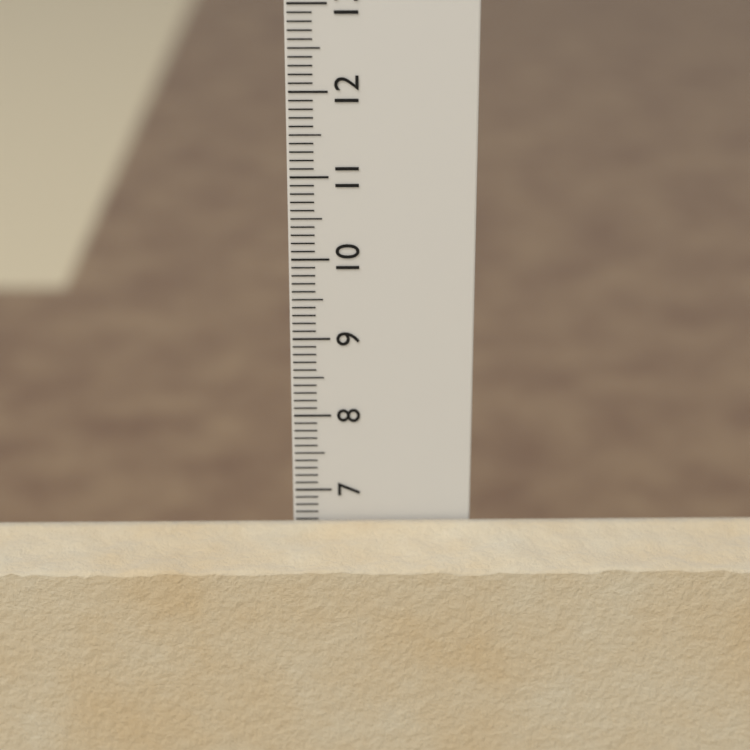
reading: 6.6 cm
